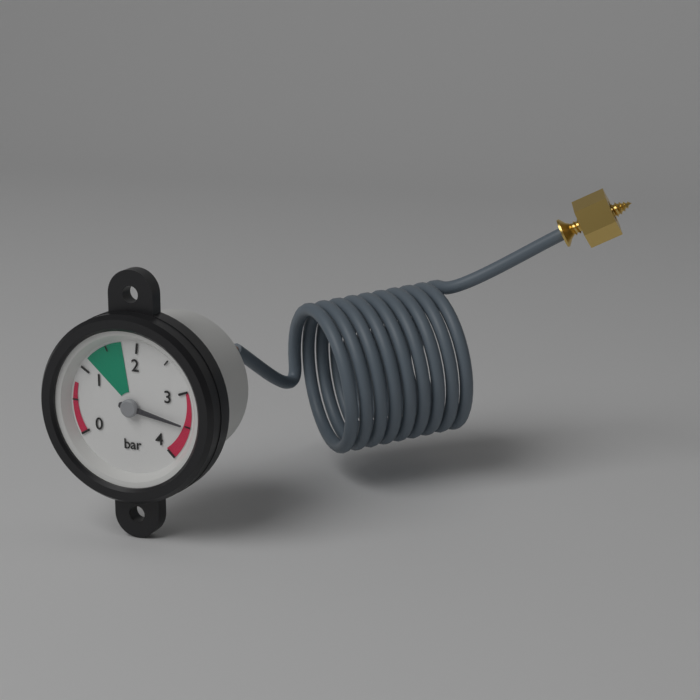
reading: 3.5 bar
